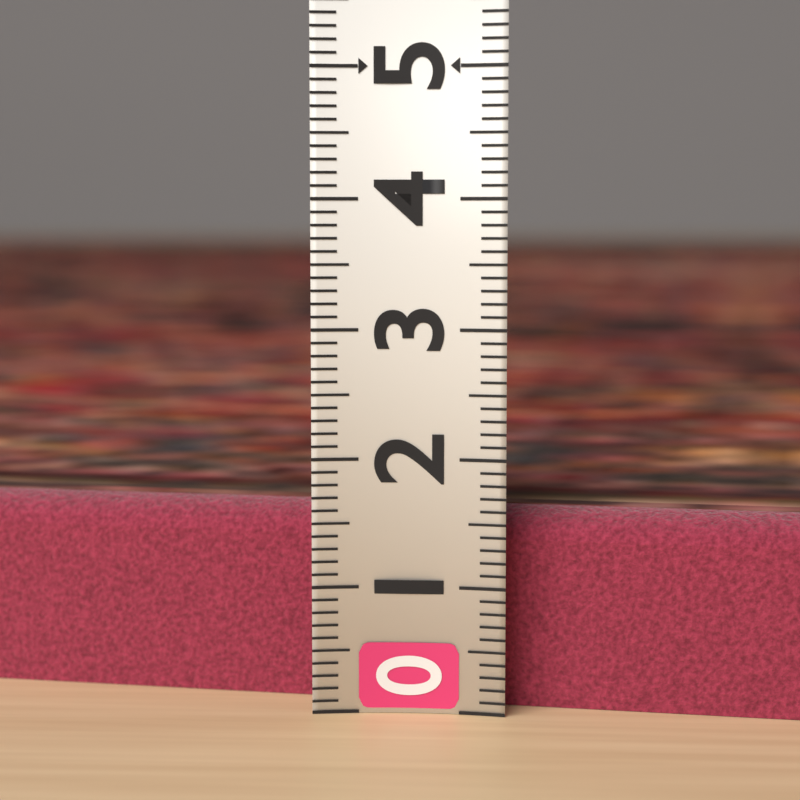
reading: 1.6 (no unit)
